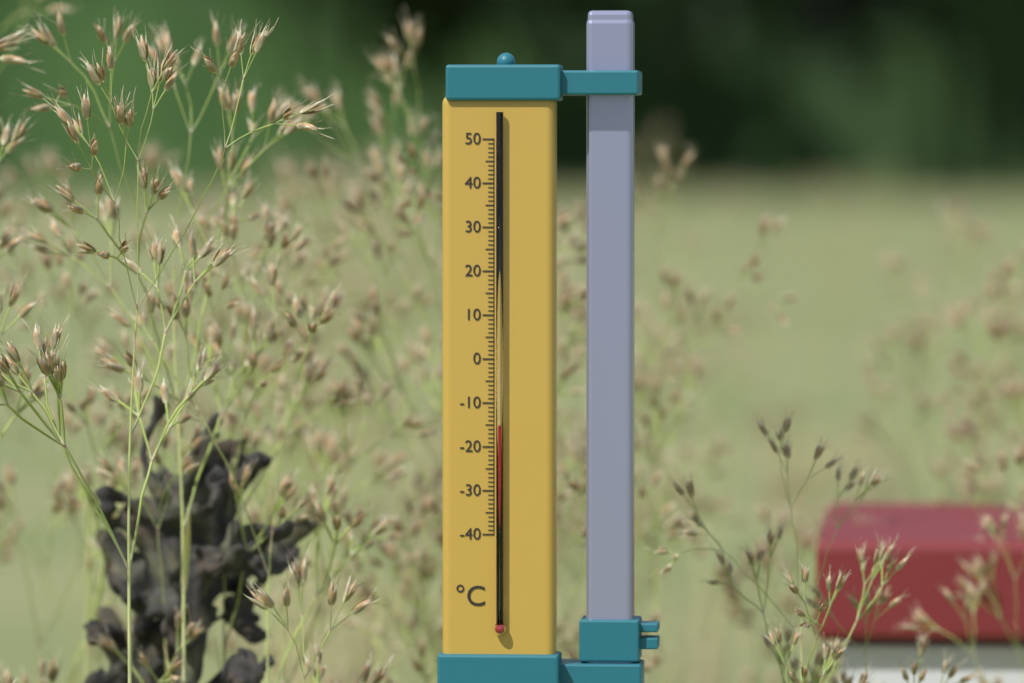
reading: -15 °C
